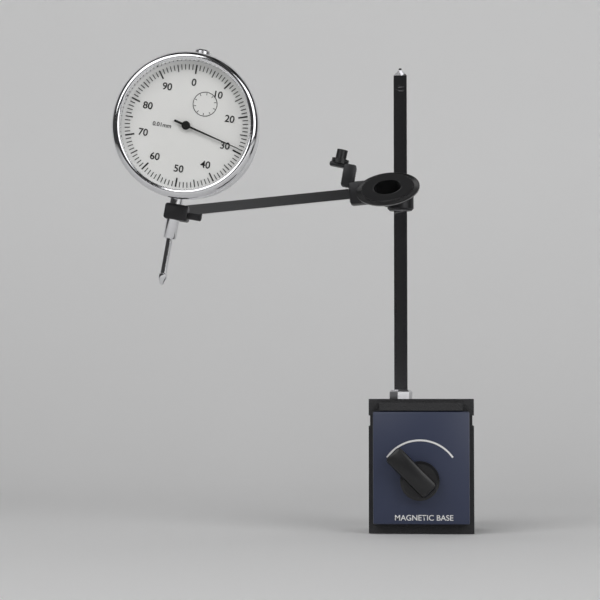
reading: 0.29 mm
